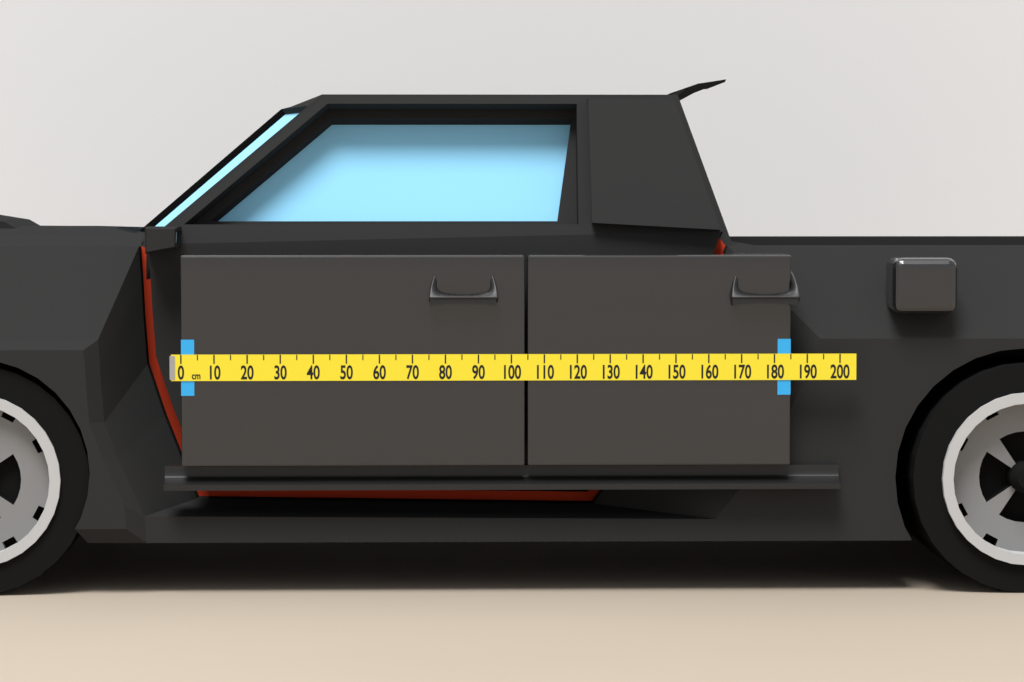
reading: 185 cm
